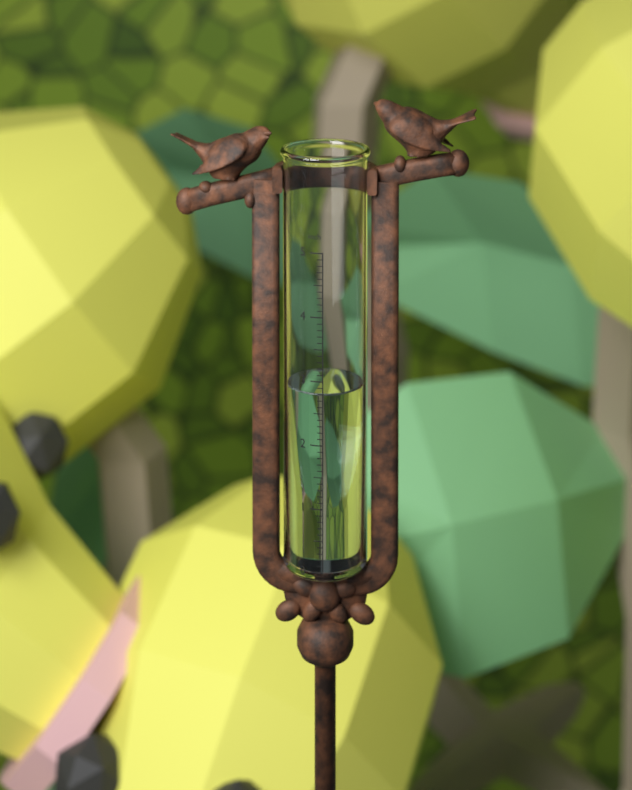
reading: 2.8 in
